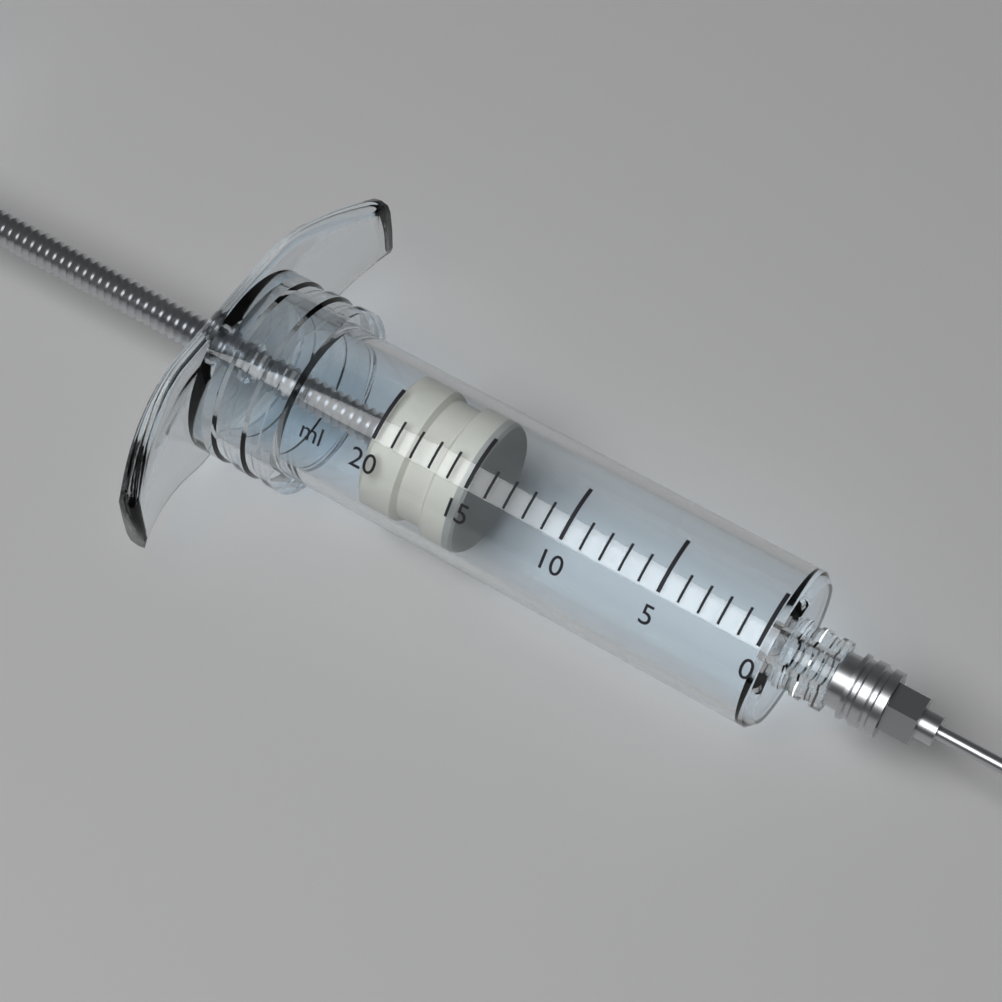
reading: 15 ml
